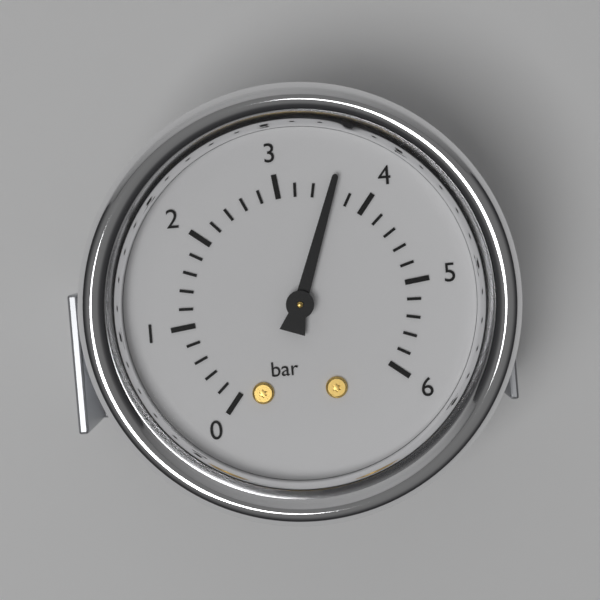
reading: 3.6 bar
